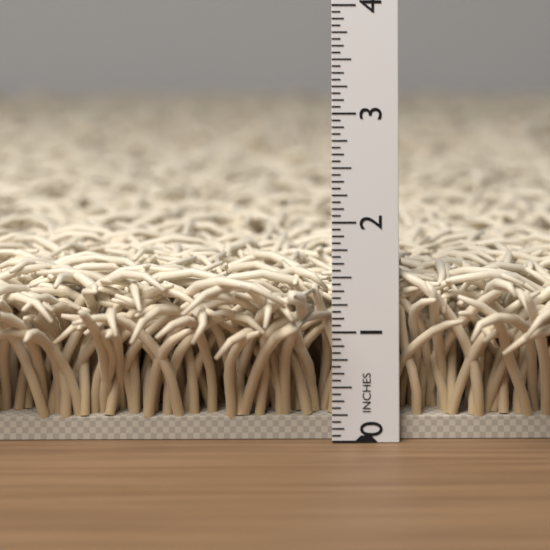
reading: 1.5625 in
